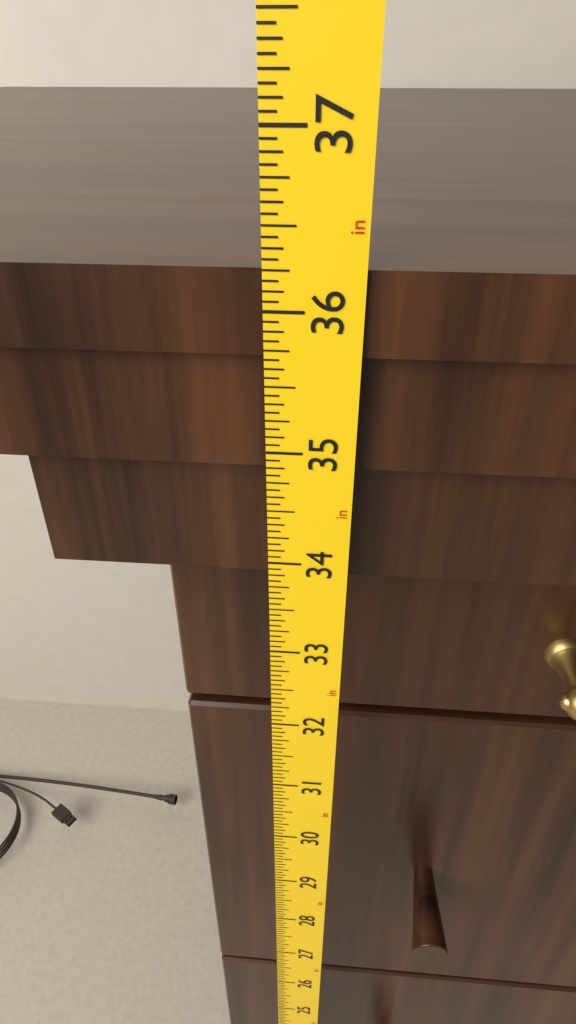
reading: 36.2500 in
